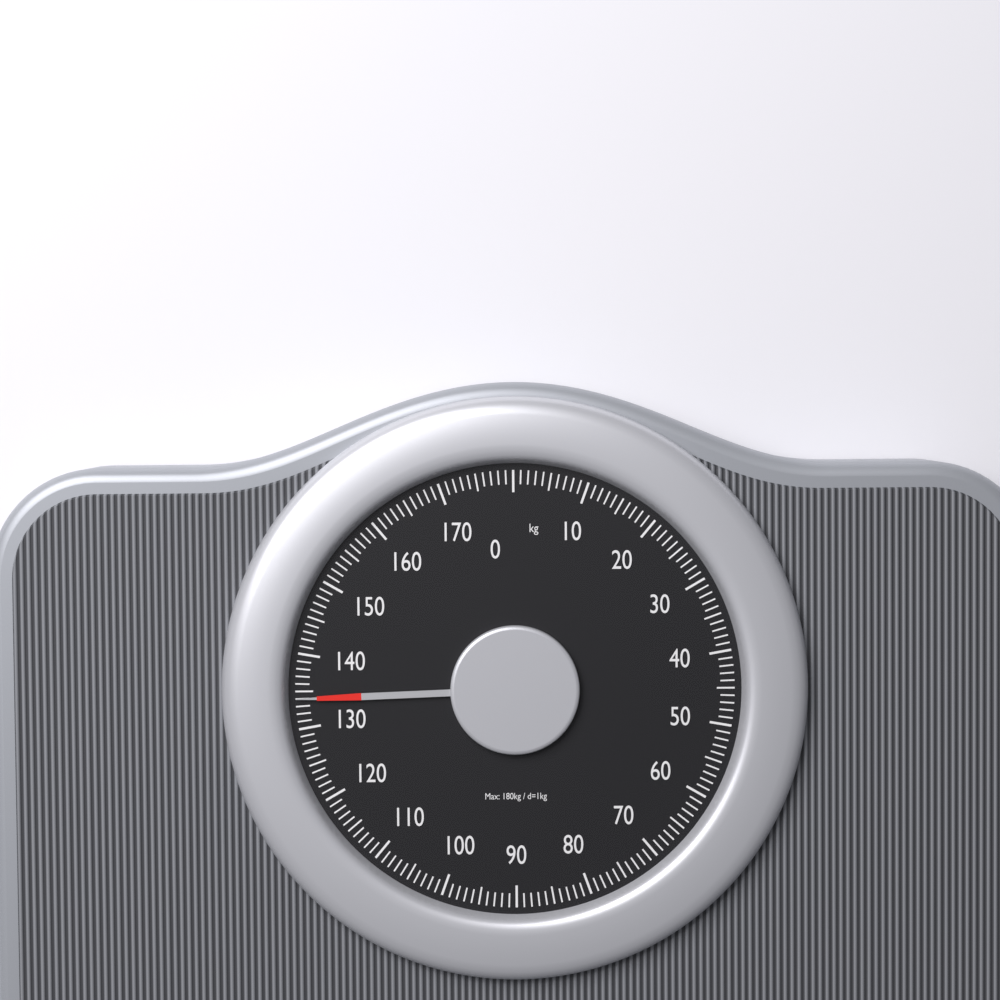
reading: 134 kg
